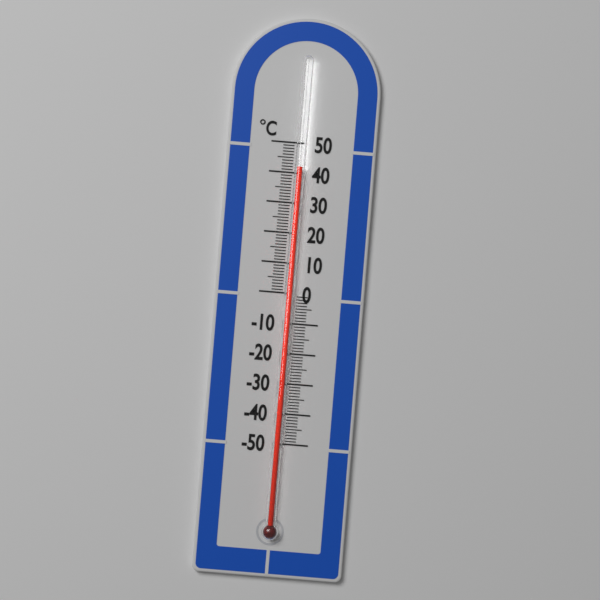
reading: 42 °C
